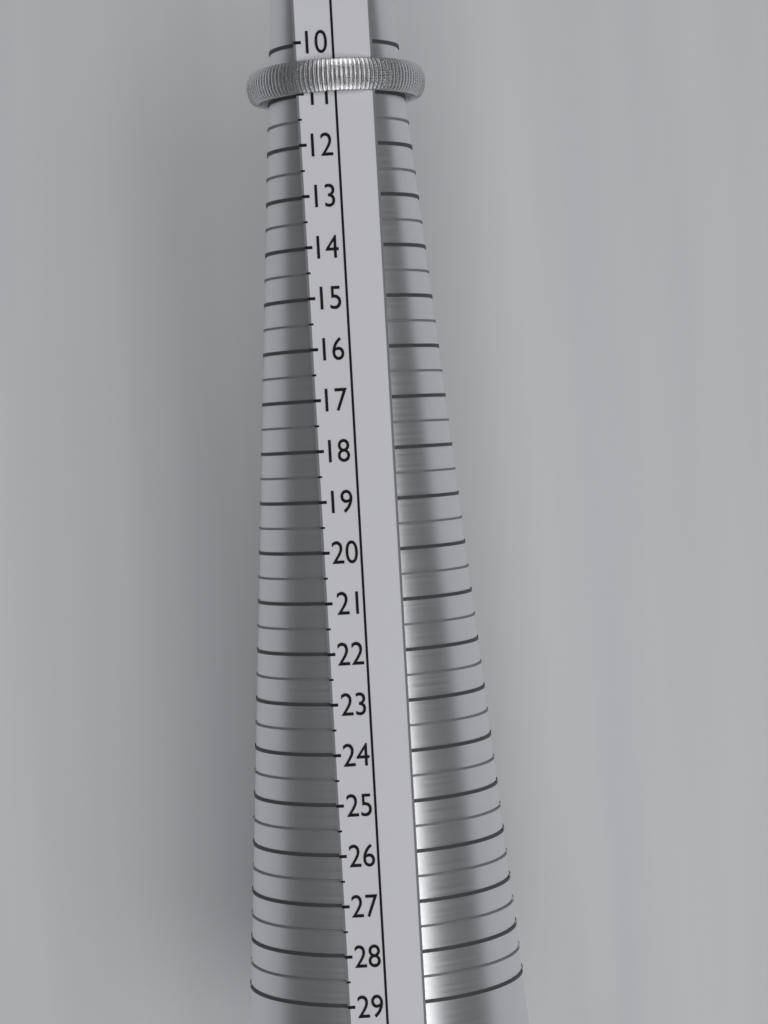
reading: 11.0 (no unit)
